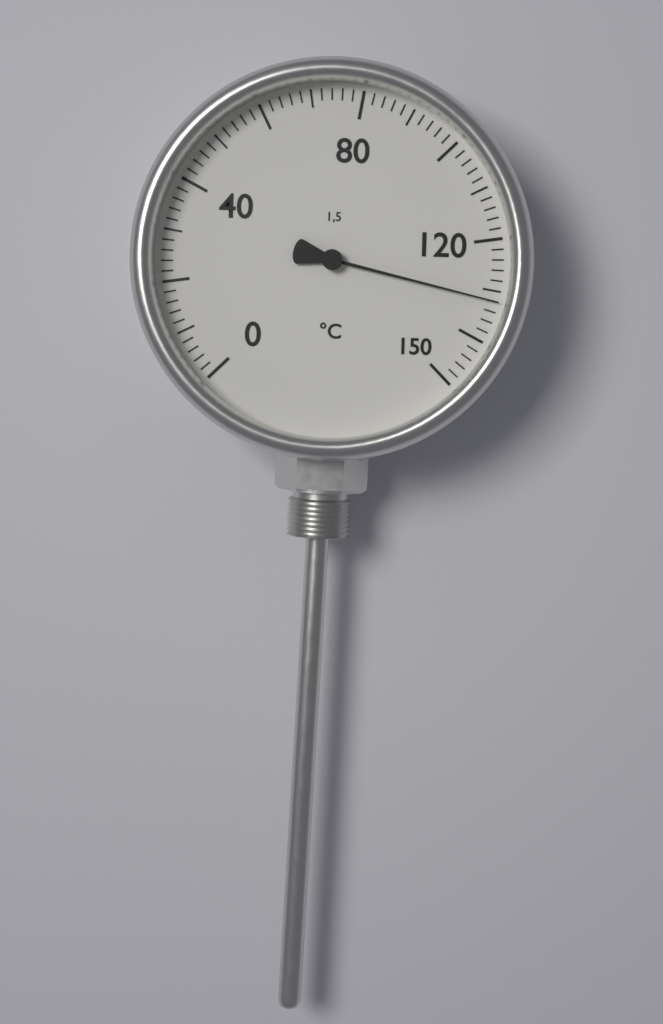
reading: 132 °C
